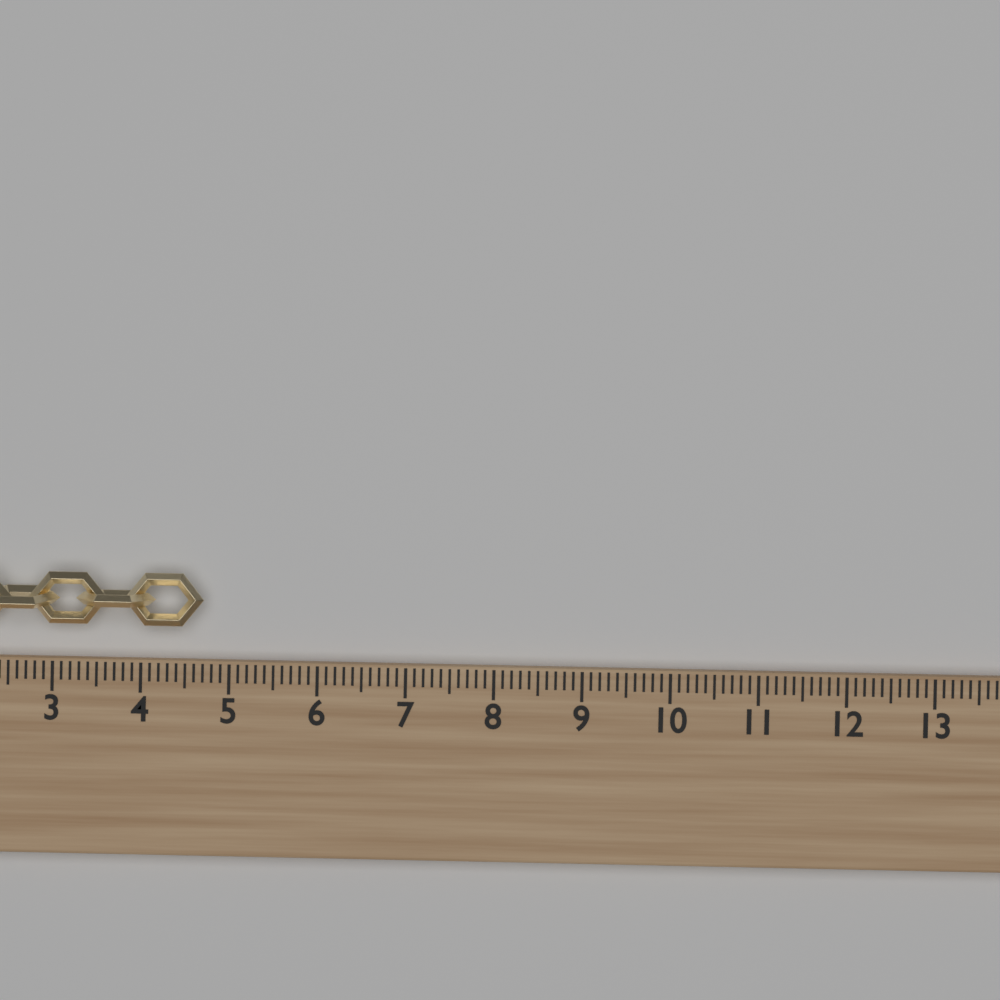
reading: 4.7 (no unit)
